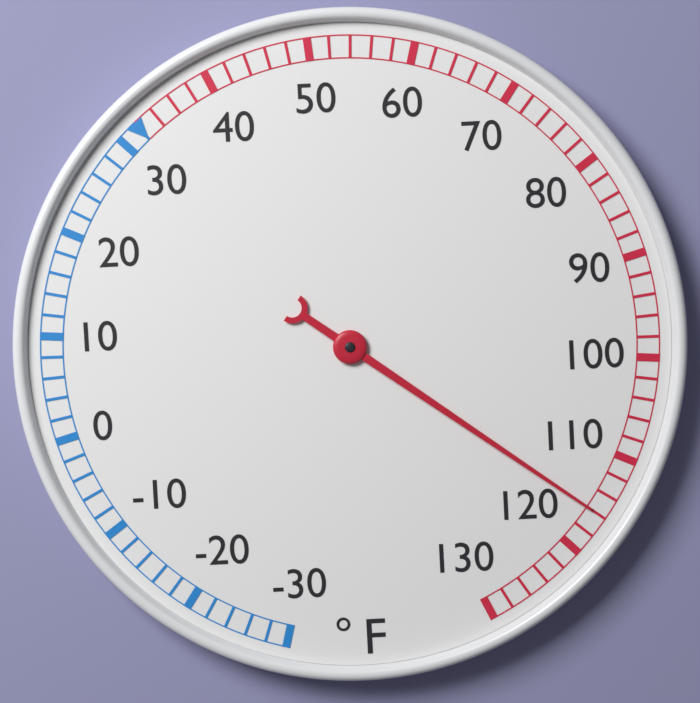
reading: 116 °F
